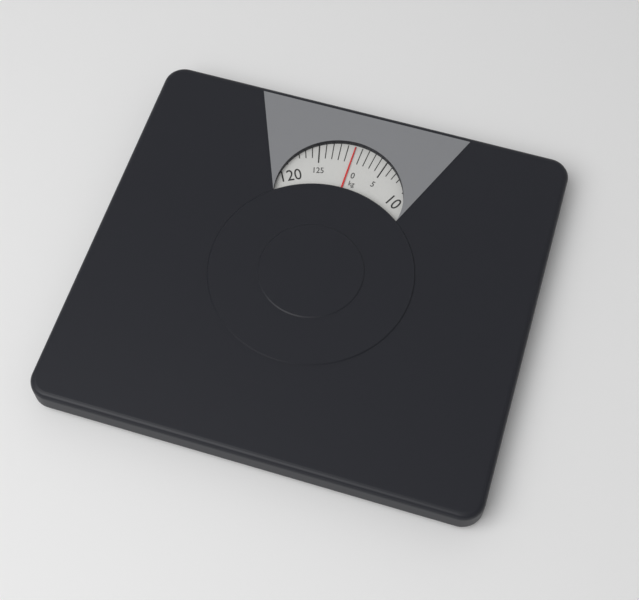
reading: 0 kg
